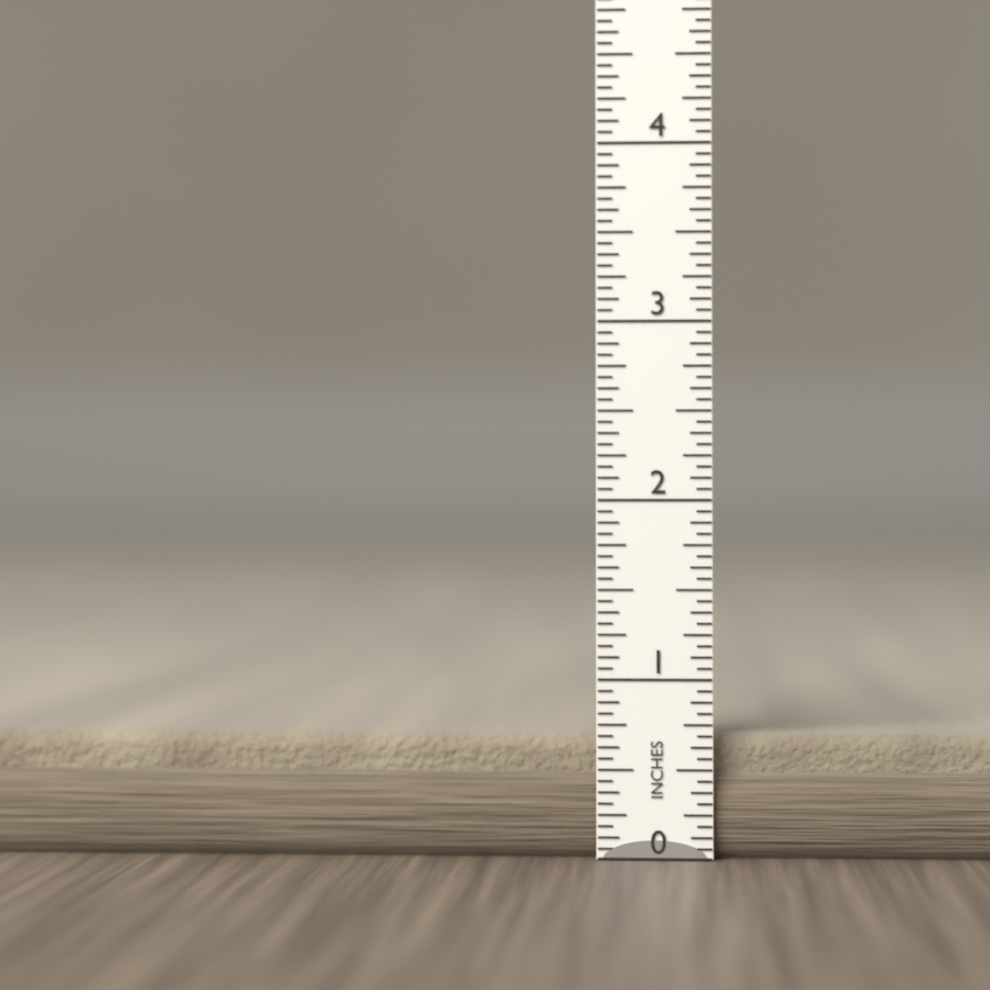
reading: 0.6875 in
